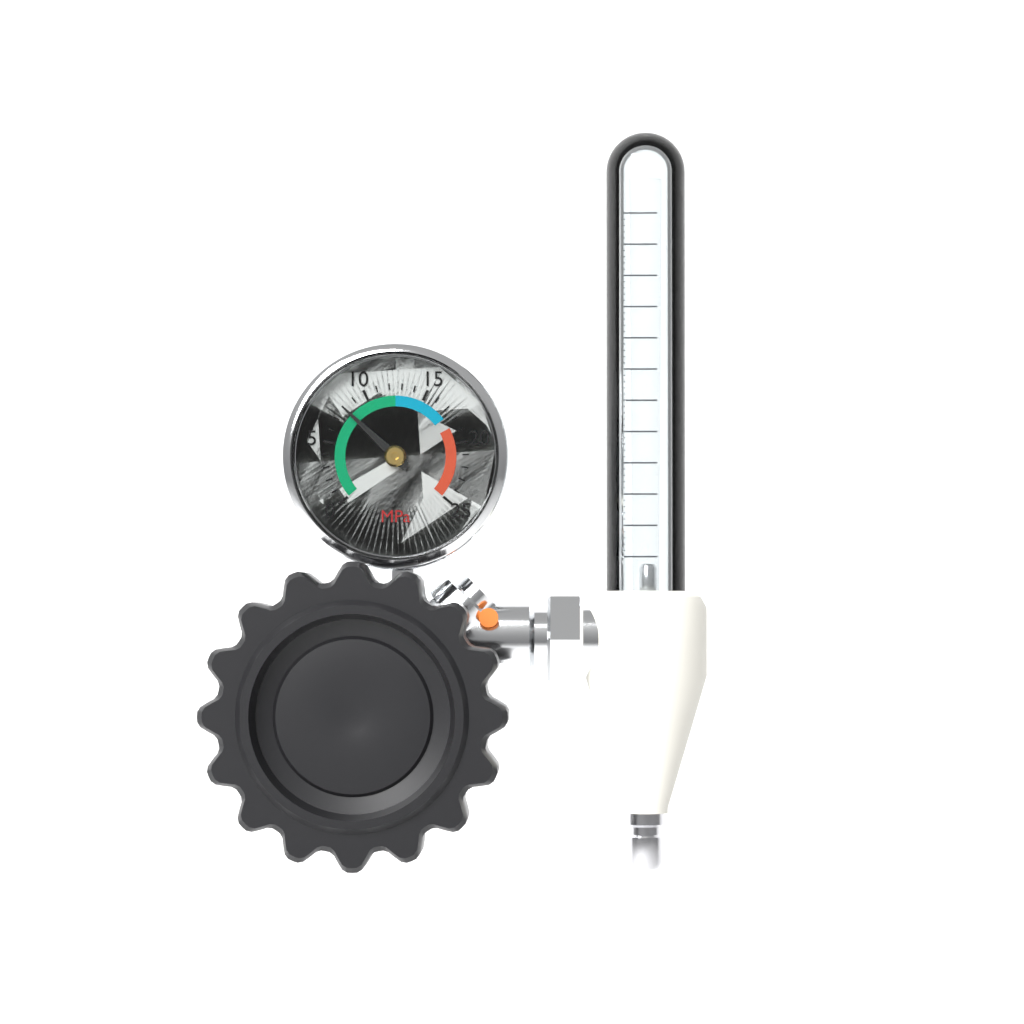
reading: 8 MPa
